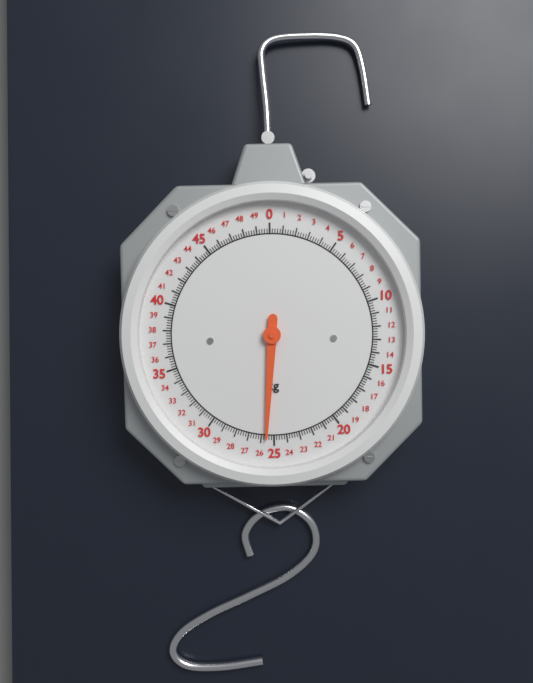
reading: 25.6 kg
